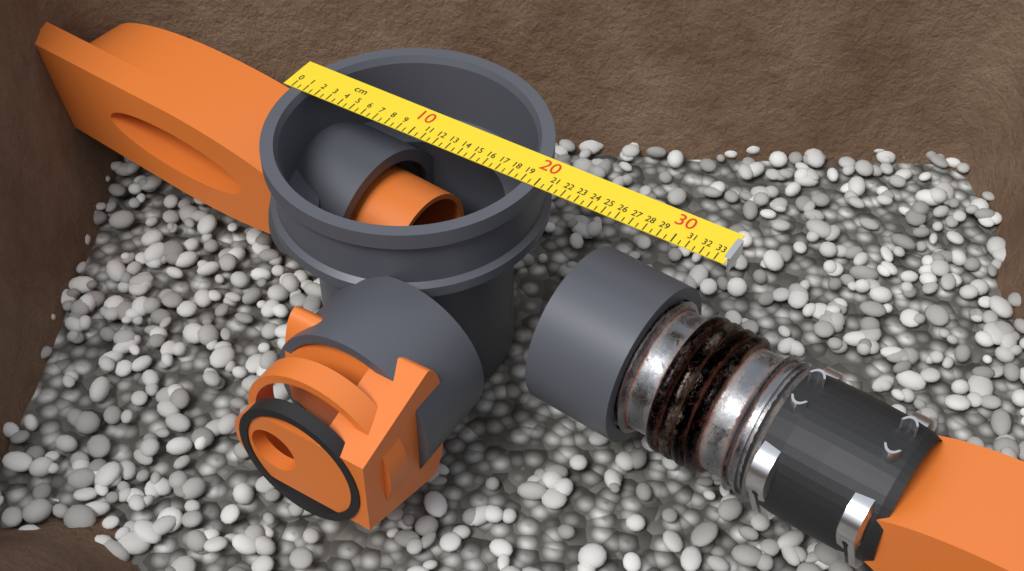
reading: 20.0 cm
